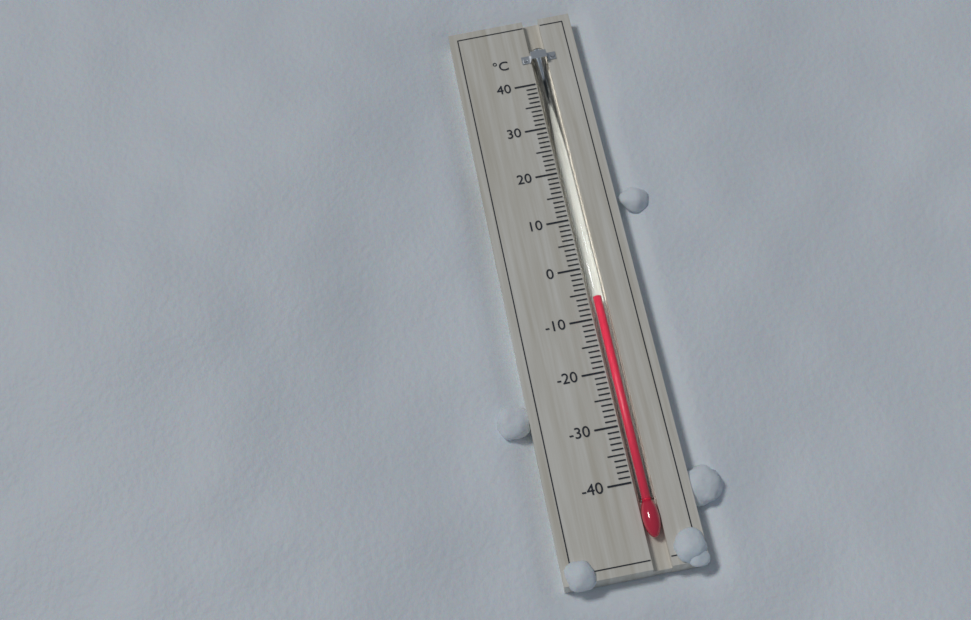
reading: -6 °C
